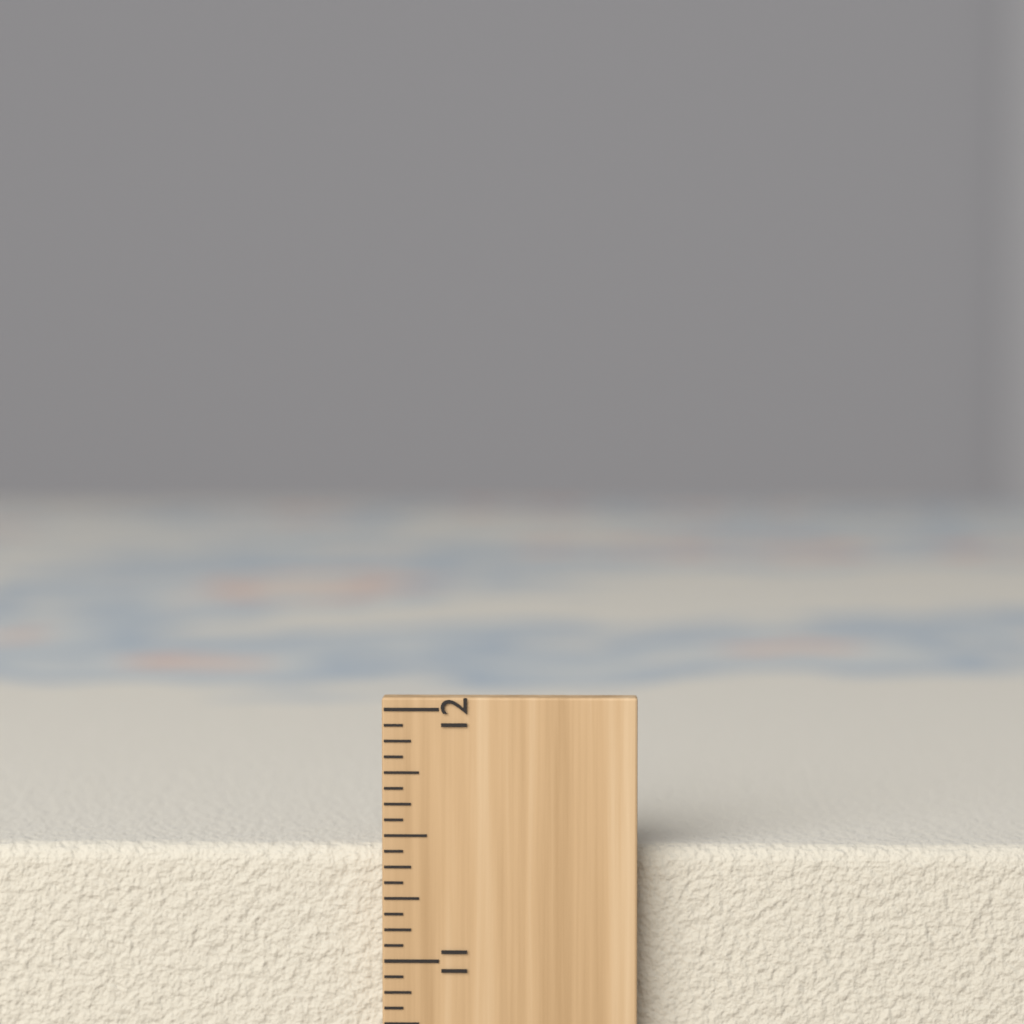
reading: 11.4375 inch
